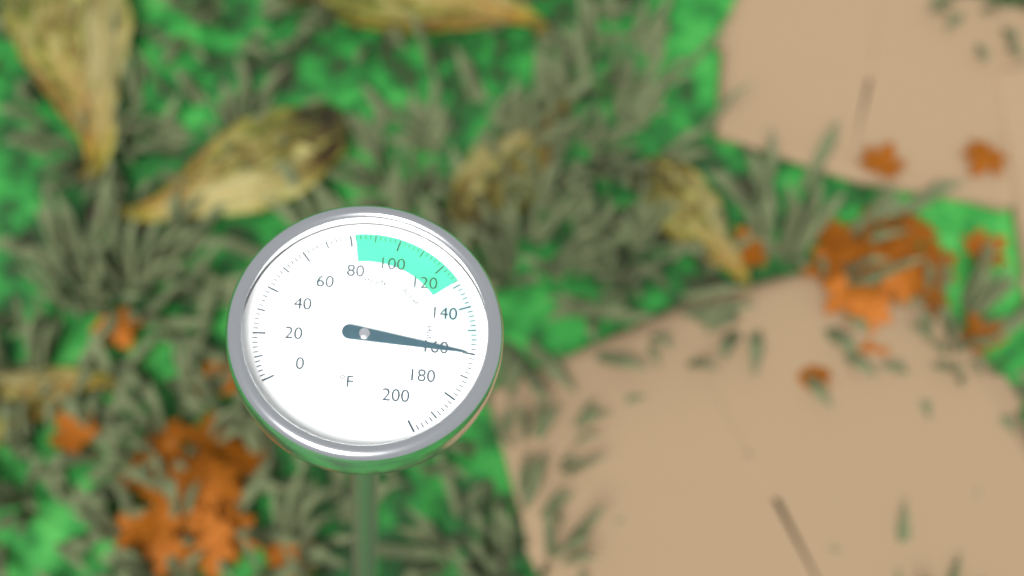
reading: 160 °F
